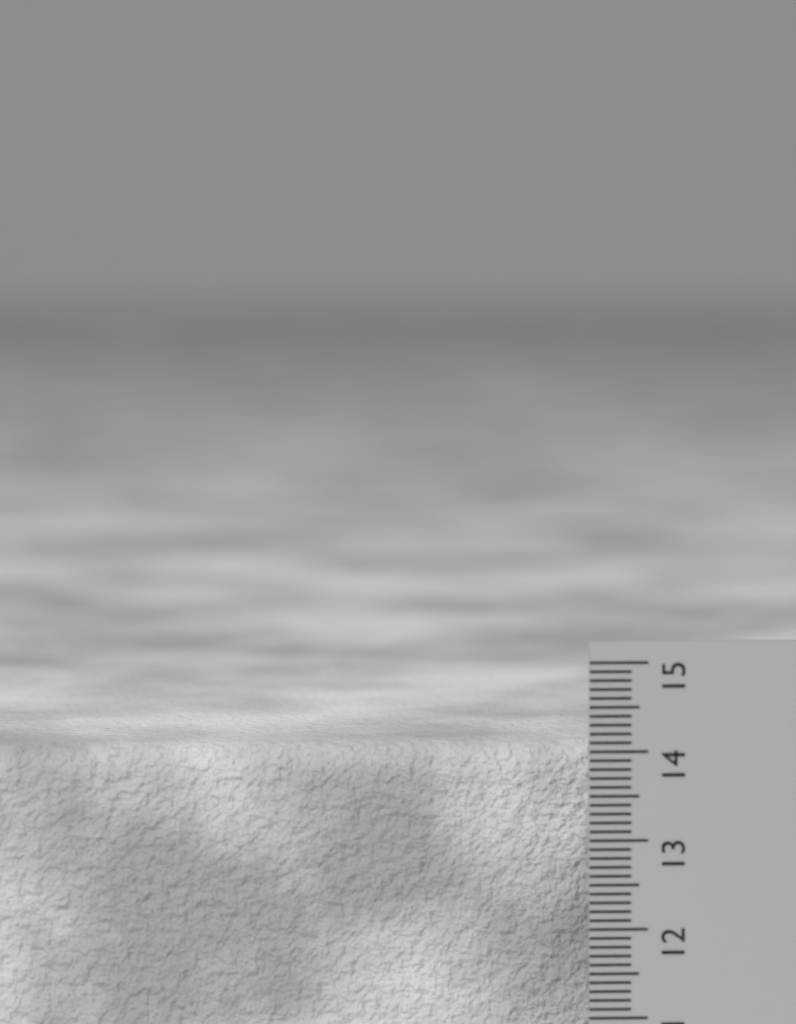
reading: 14.0 cm
